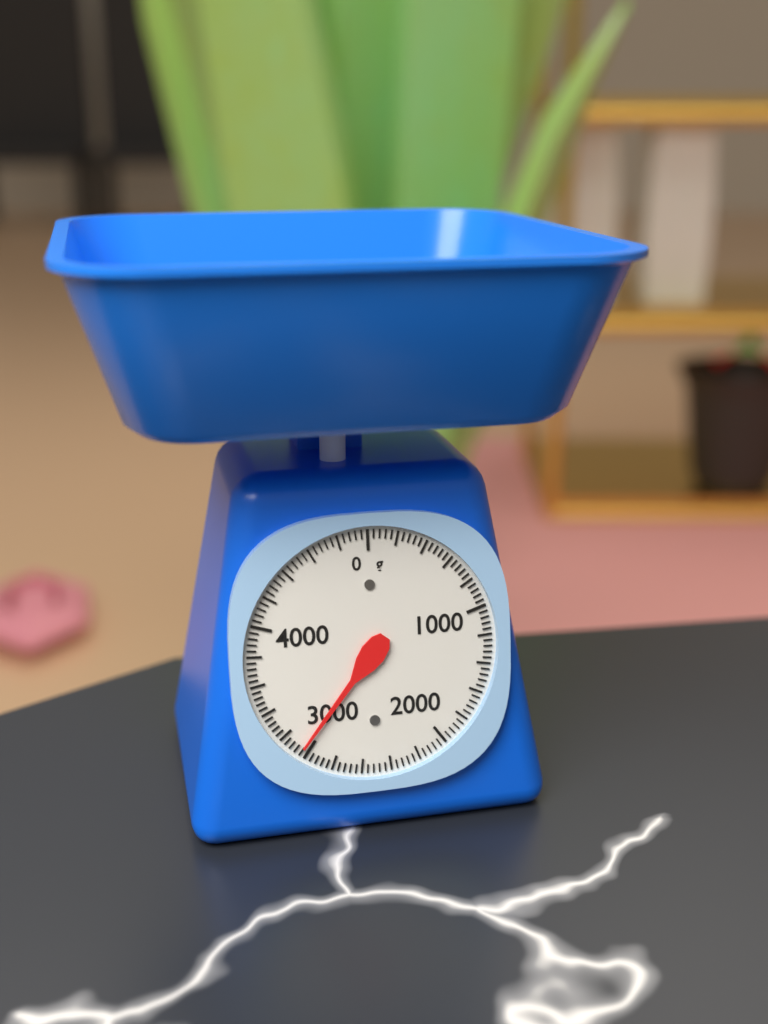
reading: 3040 g
